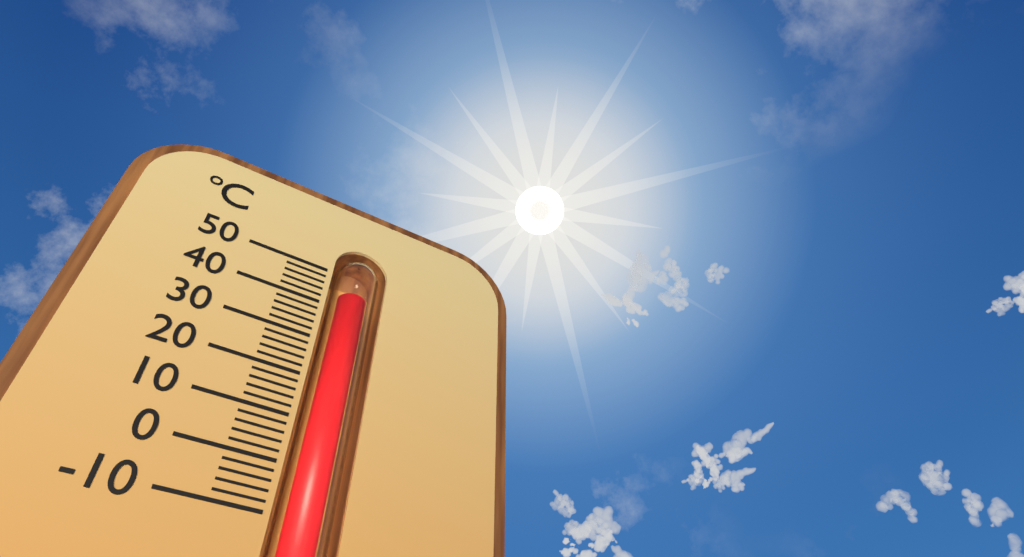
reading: 46 °C
